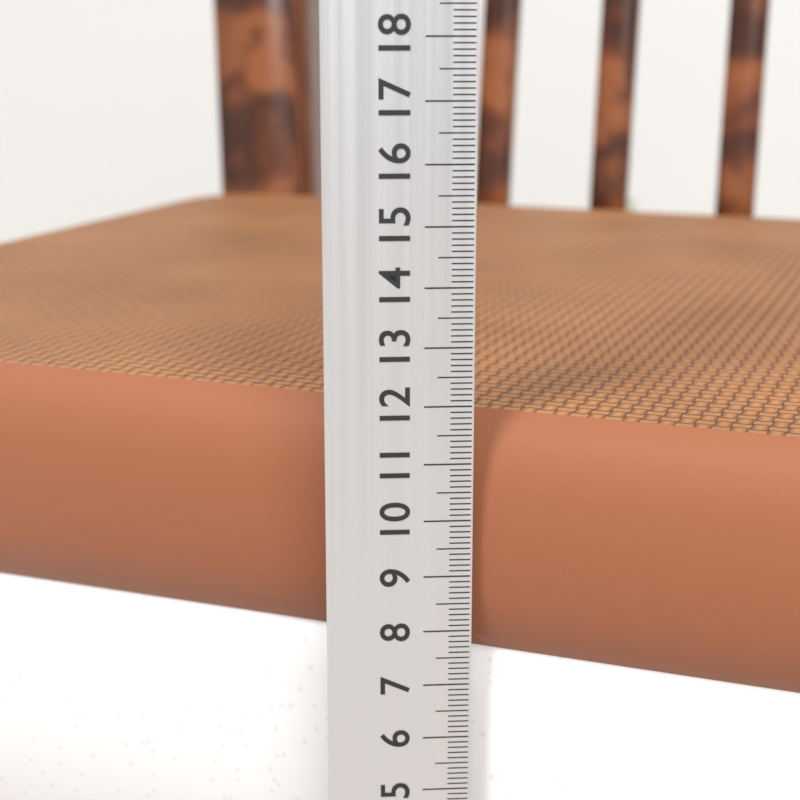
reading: 11.7 cm
